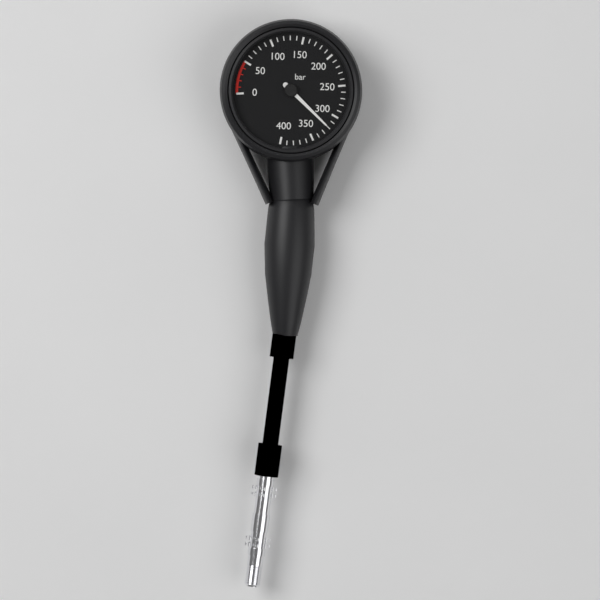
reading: 320 bar
